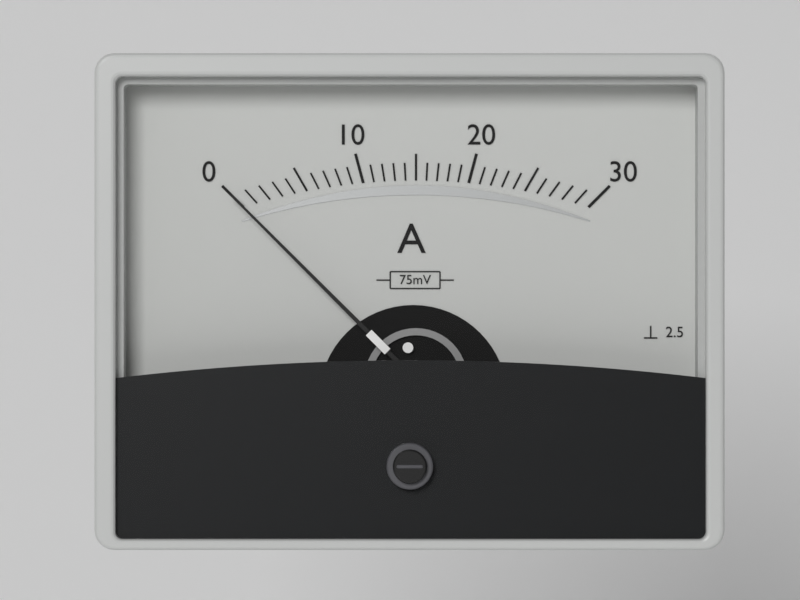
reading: 0 A
